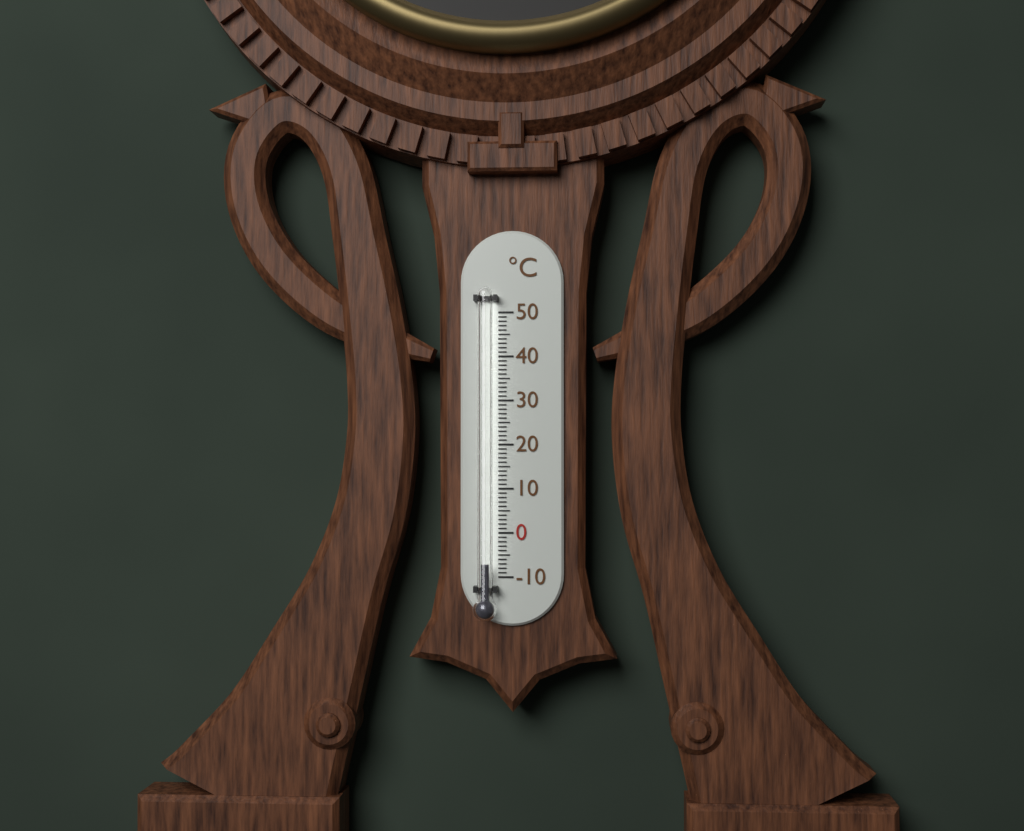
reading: -7 °C
